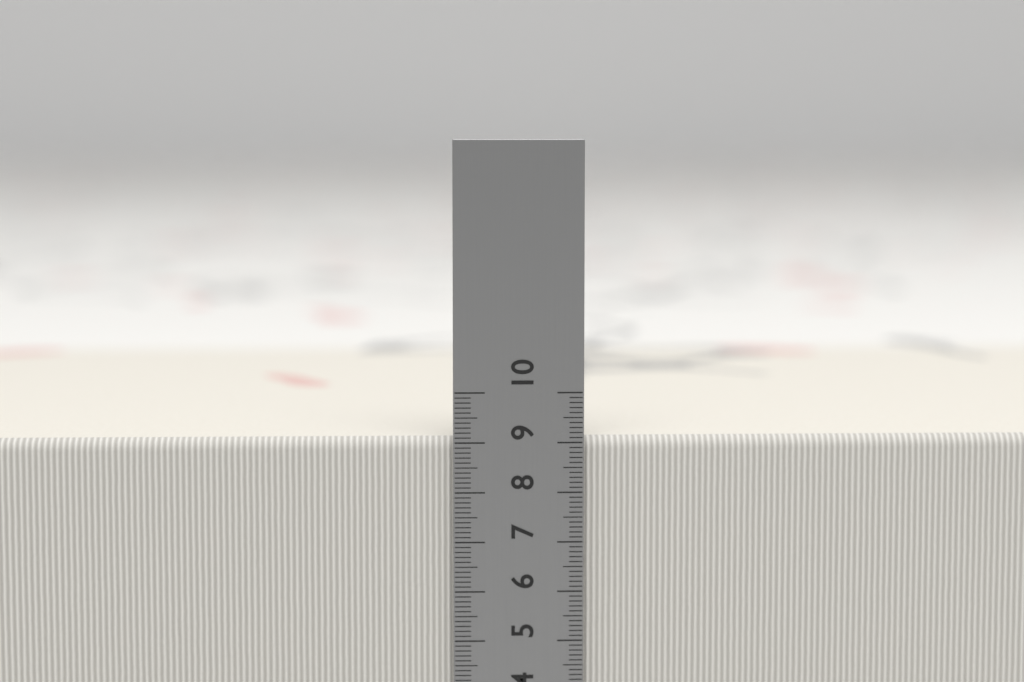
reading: 9.1 cm
